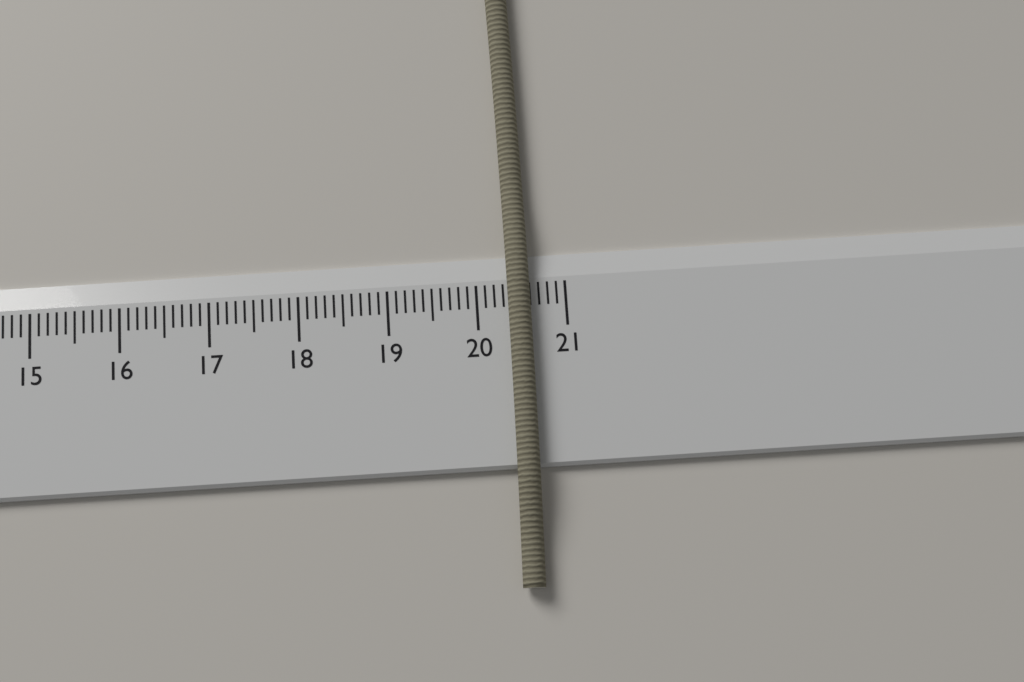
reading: 20.6 cm
